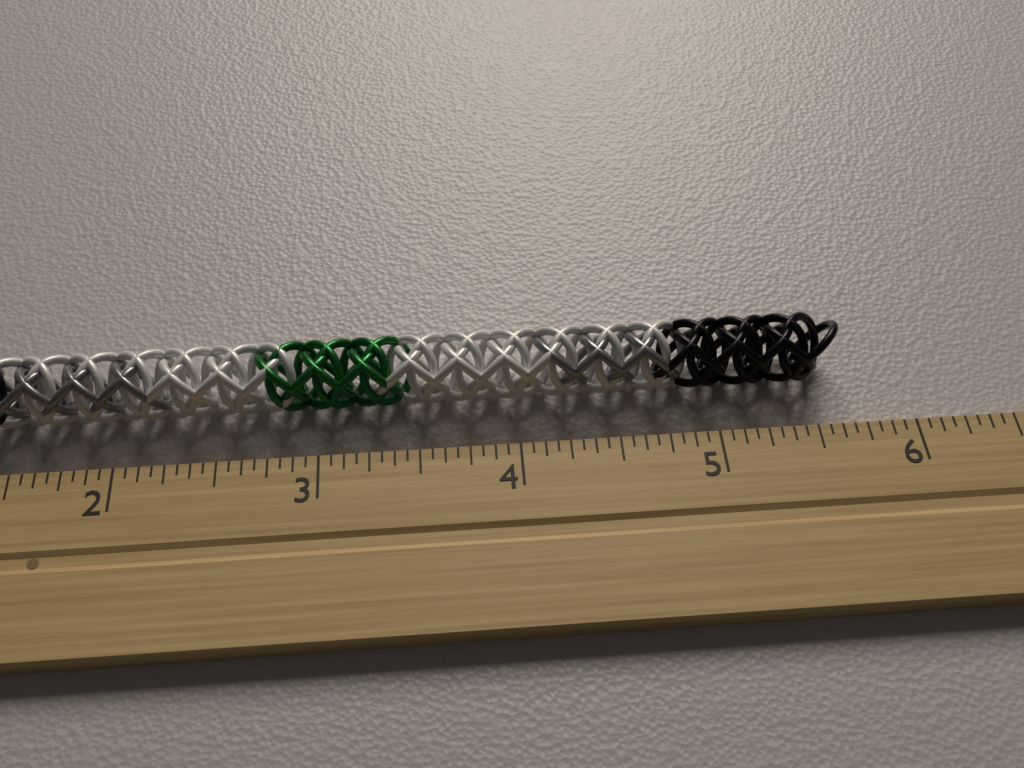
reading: 5.6875 inch
